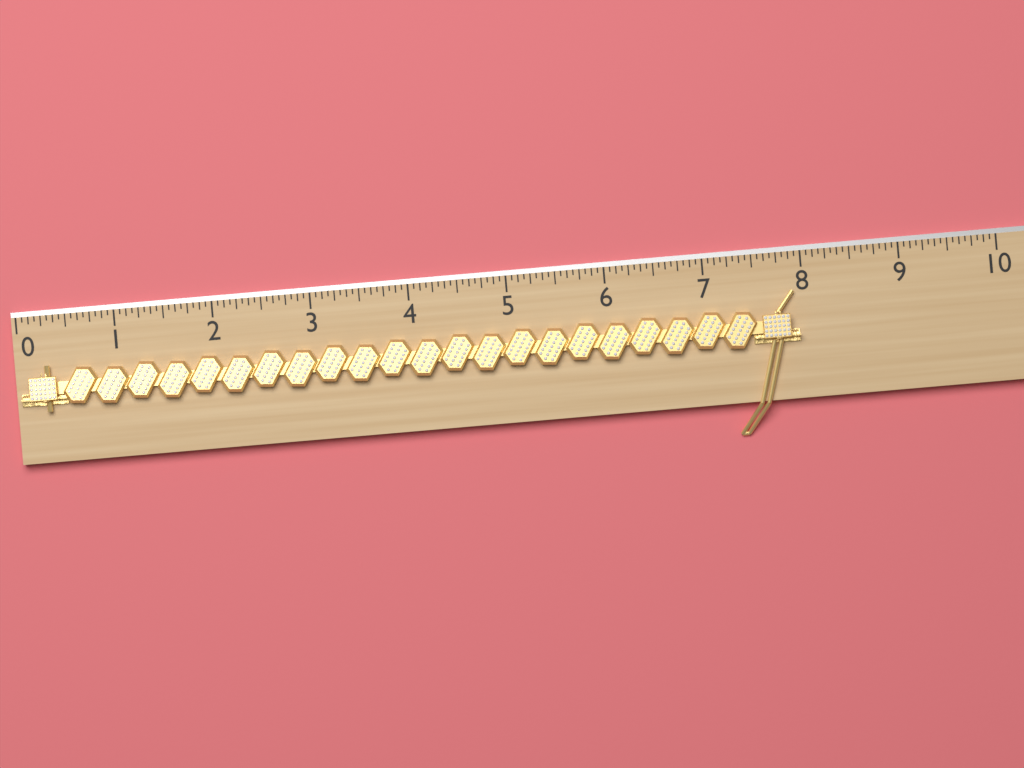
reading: 7.9375 (no unit)
